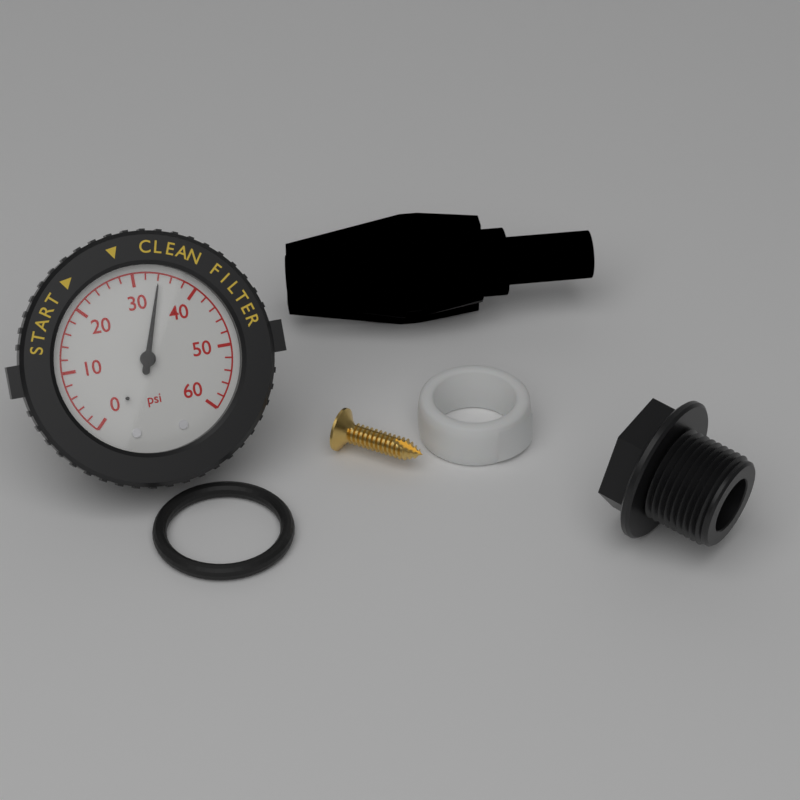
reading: 34 psi
